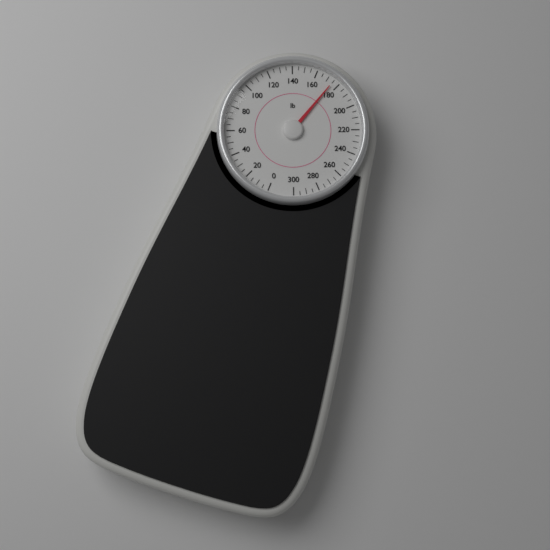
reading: 175 lb
